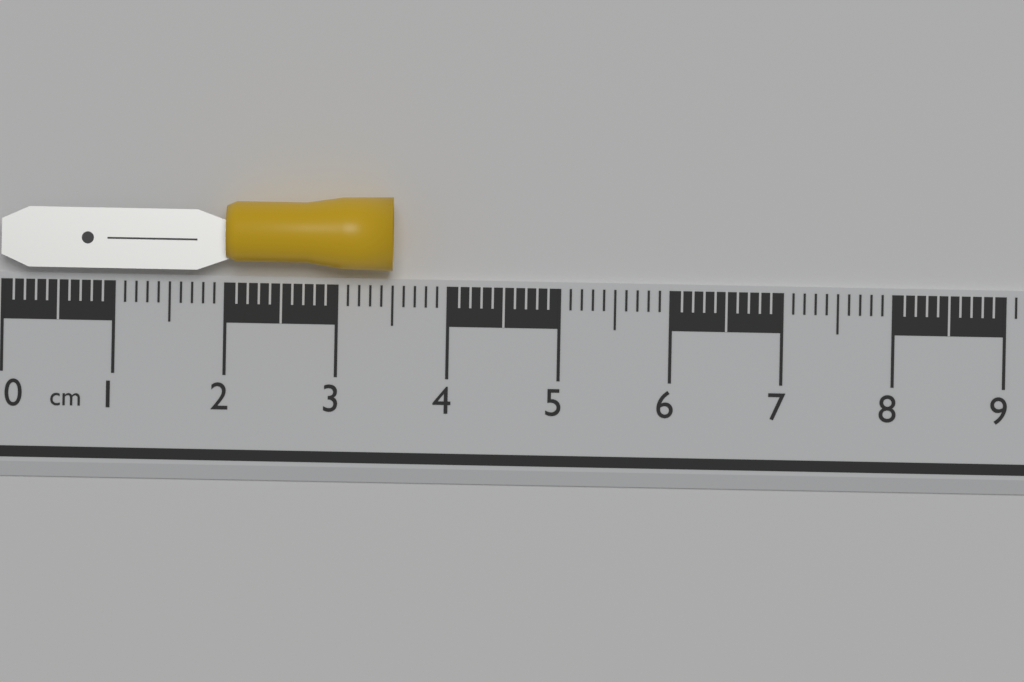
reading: 3.5 cm
